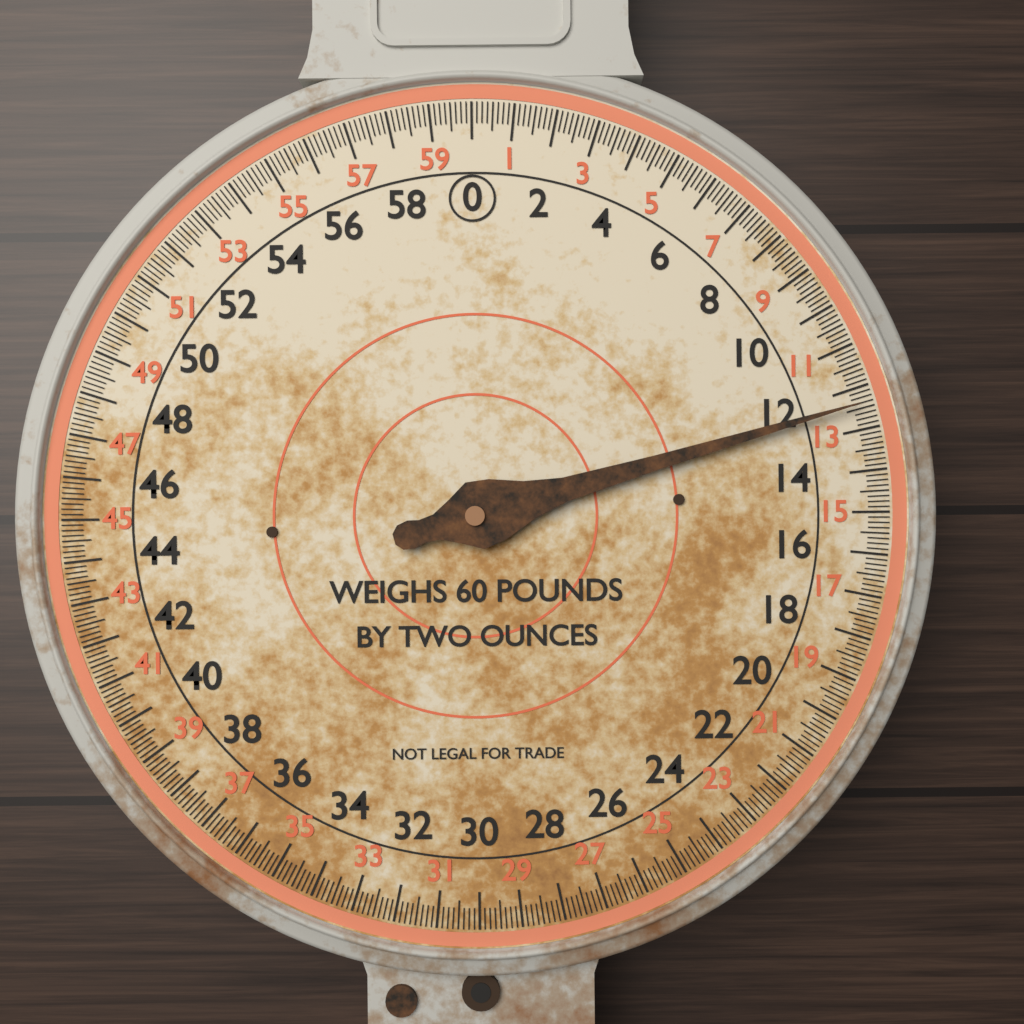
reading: 12.375 lb
